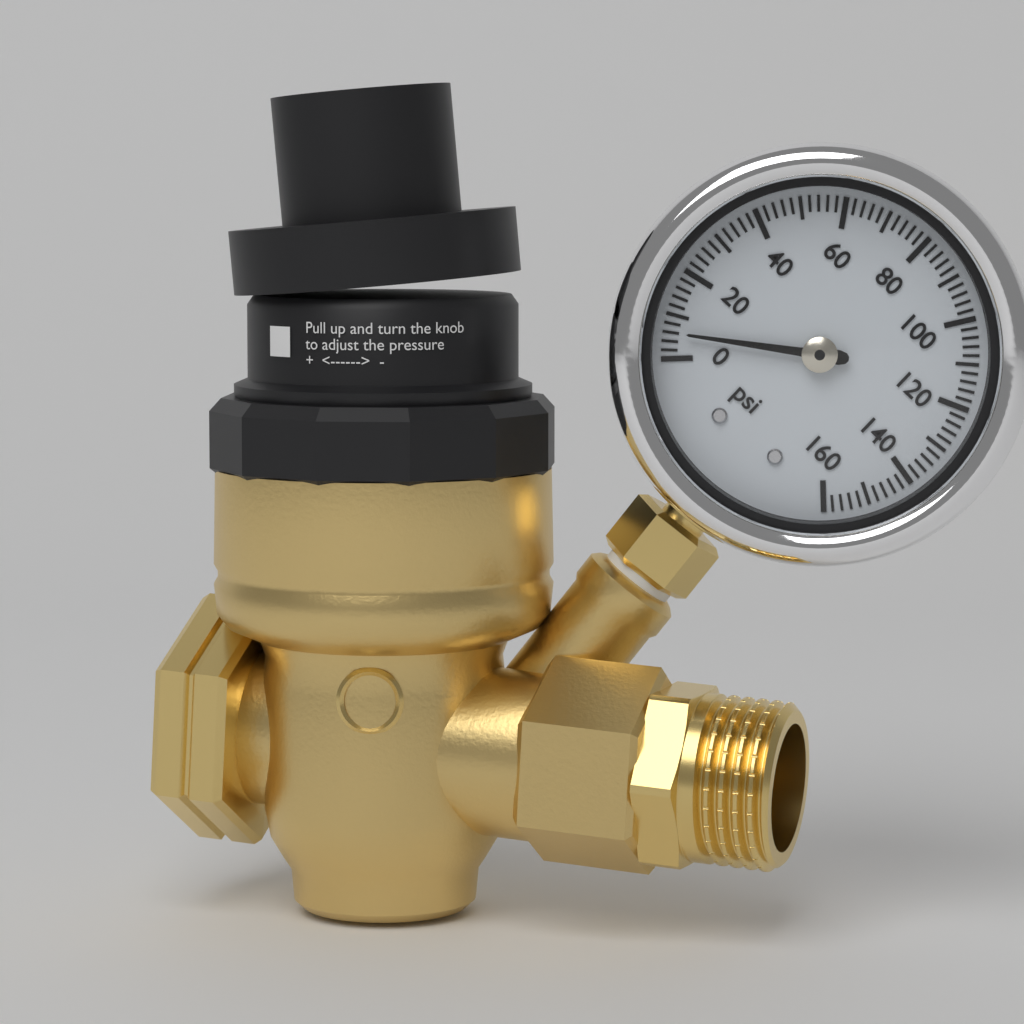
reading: 6 psi
